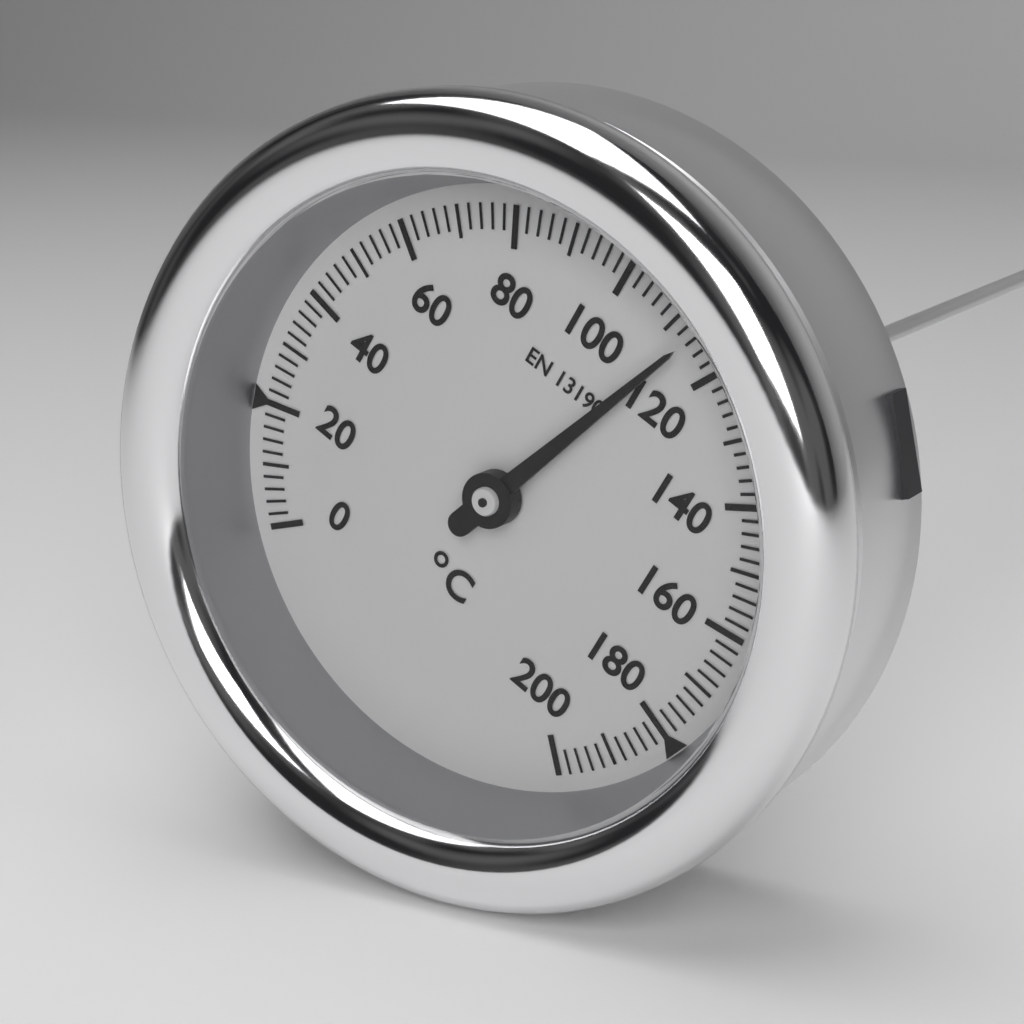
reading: 114 °C
